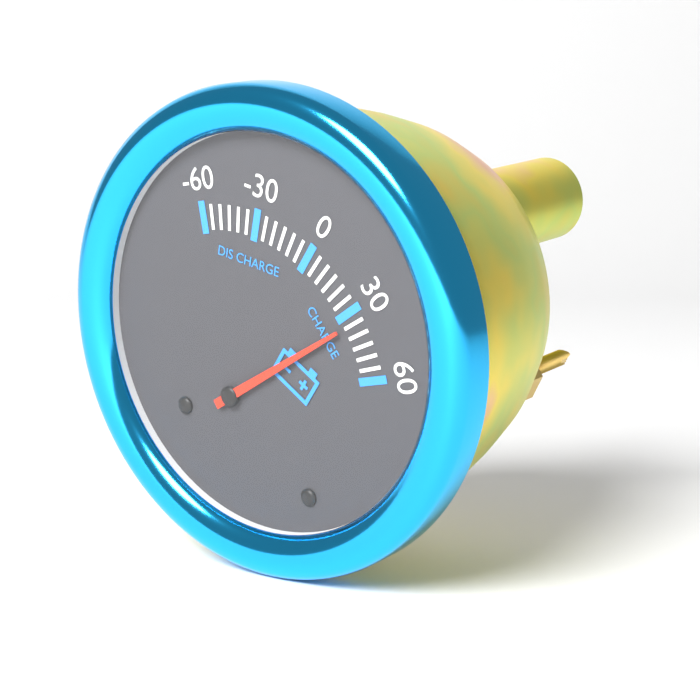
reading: 35 (no unit)
